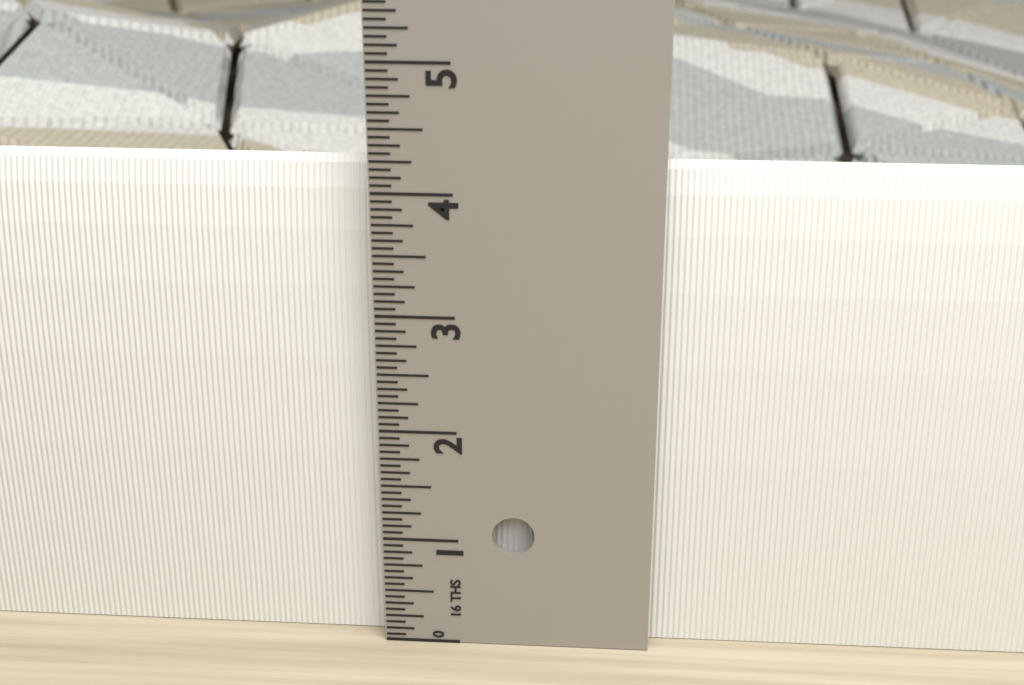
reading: 4.1875 in
